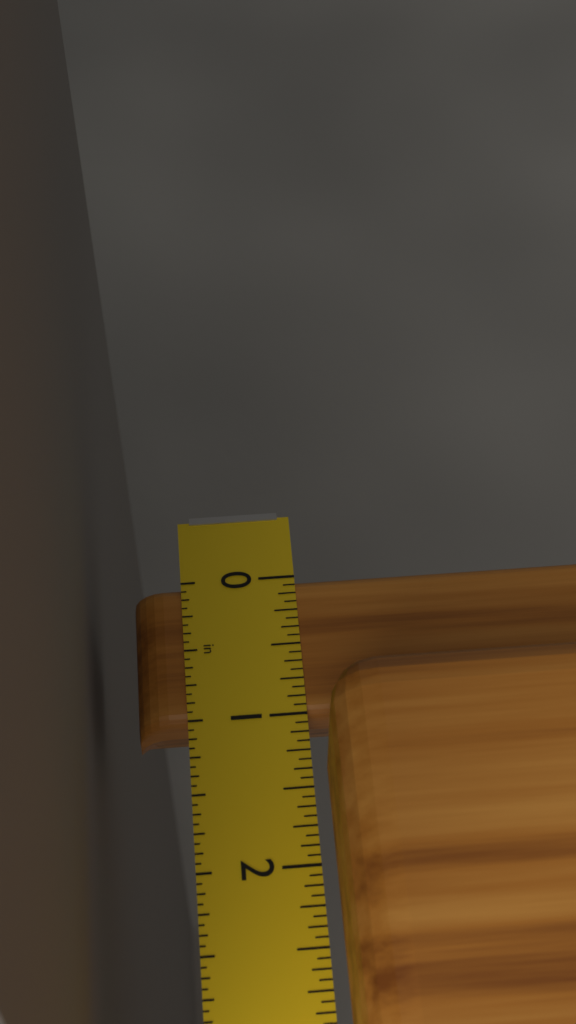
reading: 1.0000 in
